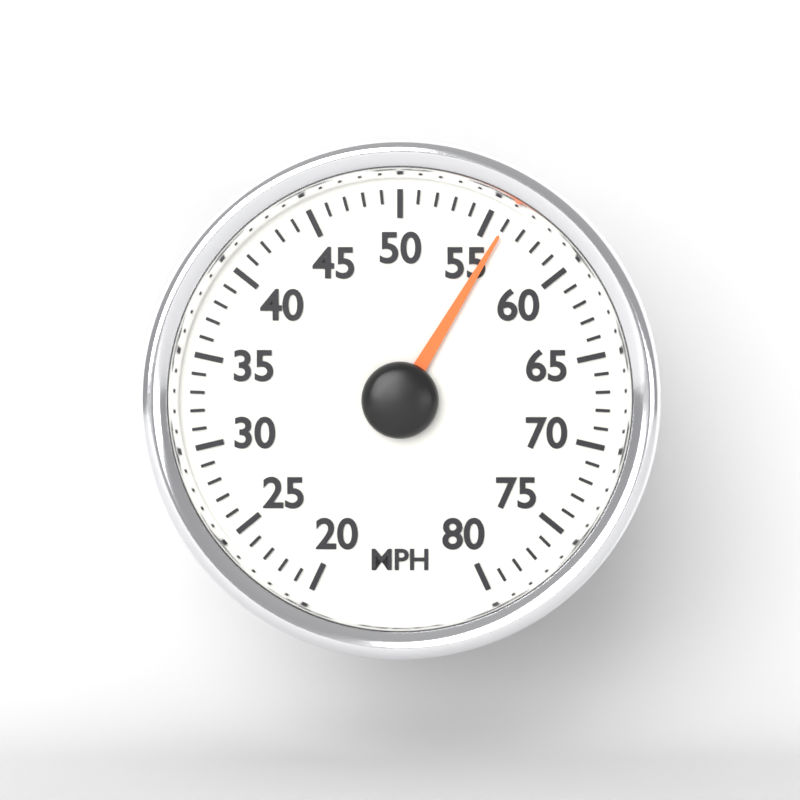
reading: 56 MPH
